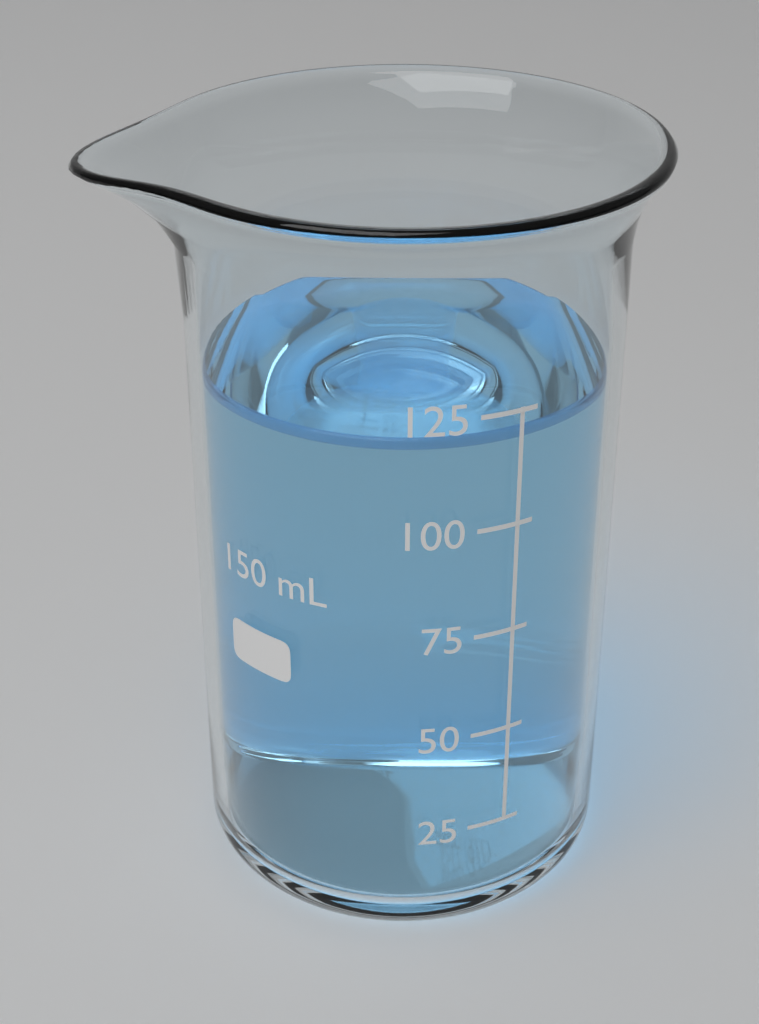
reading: 120 mL
